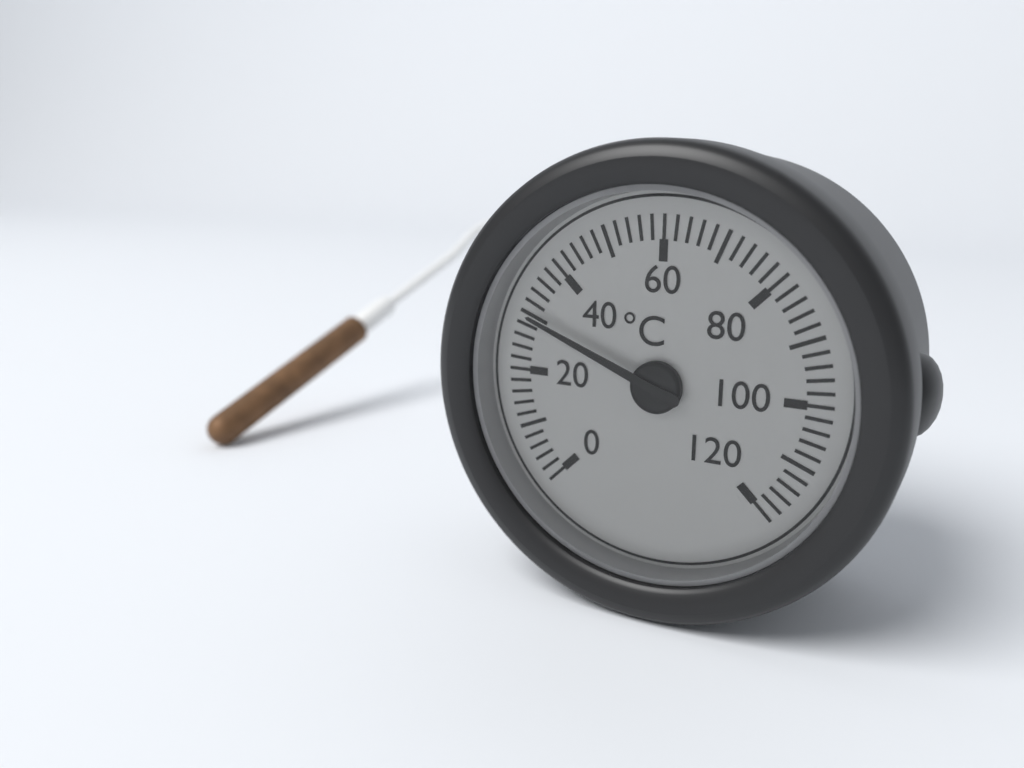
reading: 30 °C
